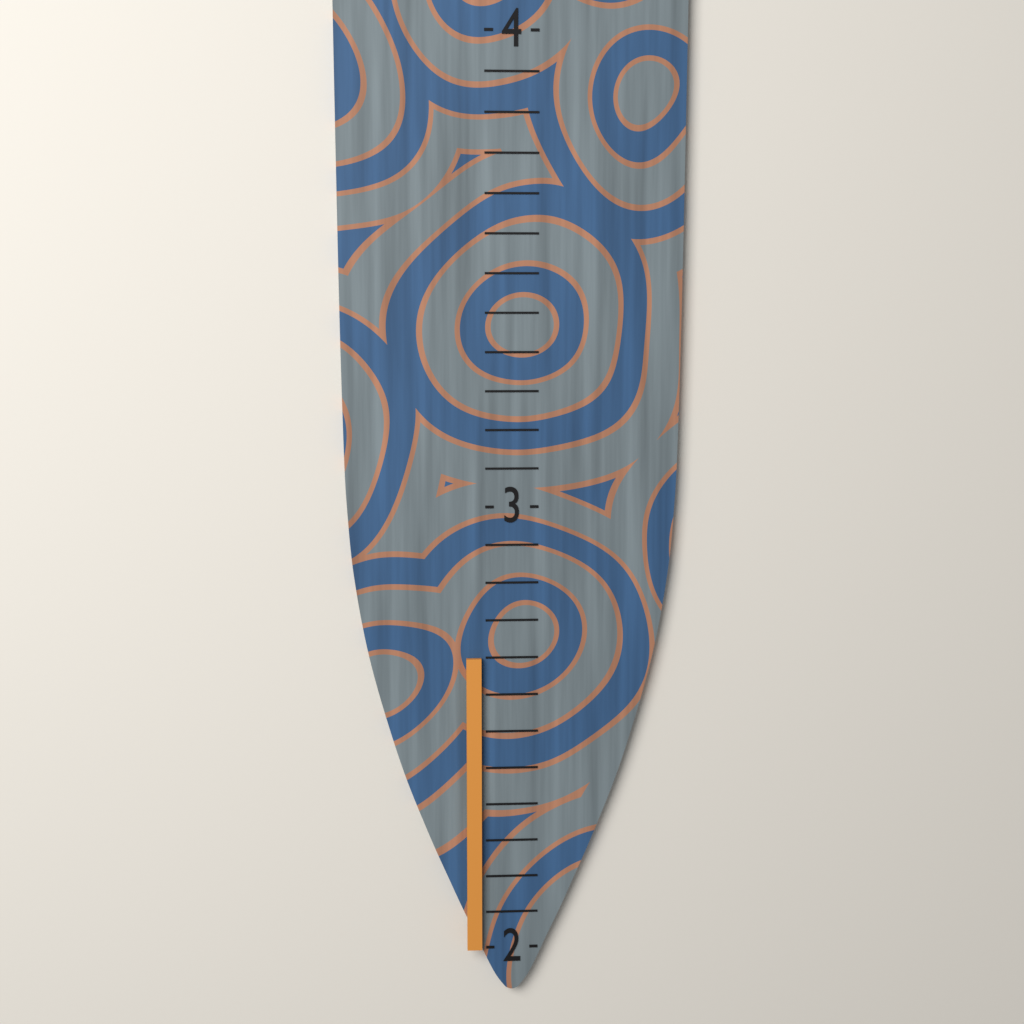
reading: 2.666666 (no unit)
